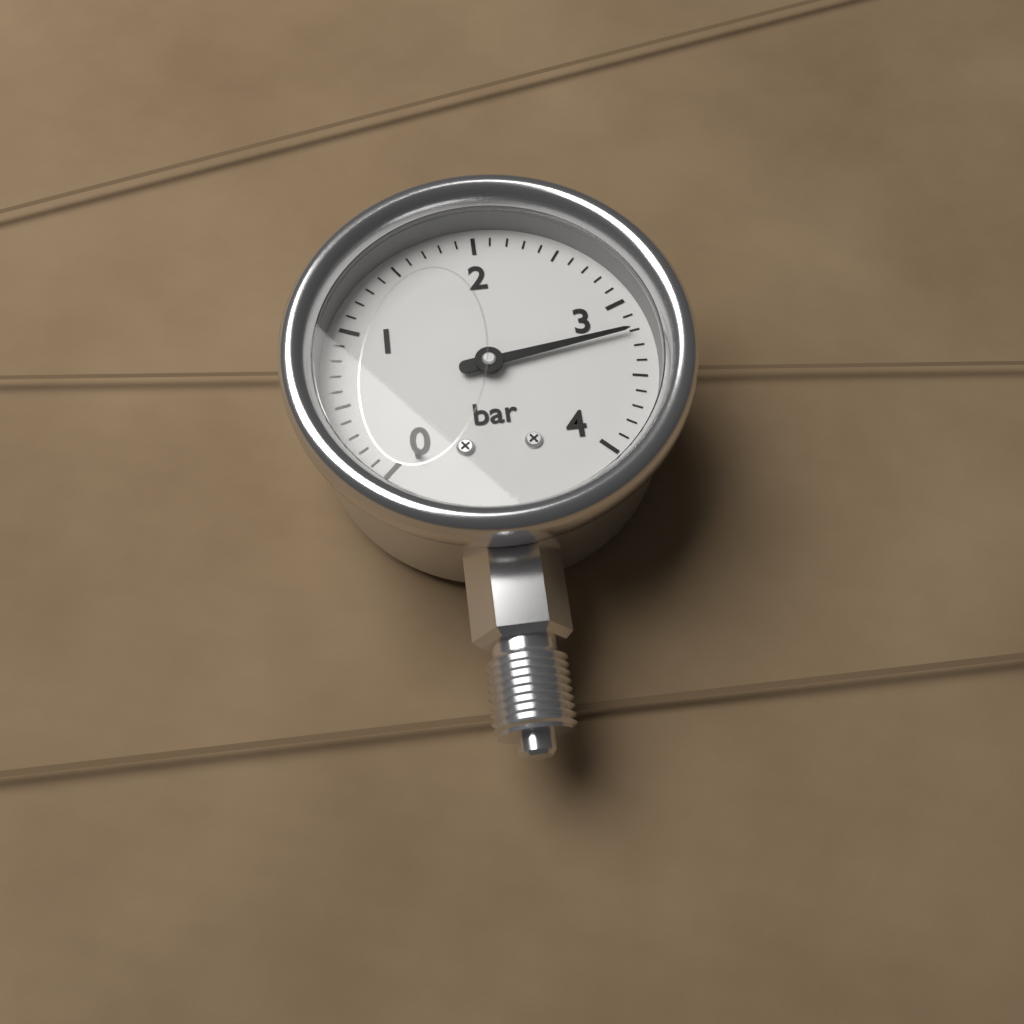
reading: 3.2 bar
